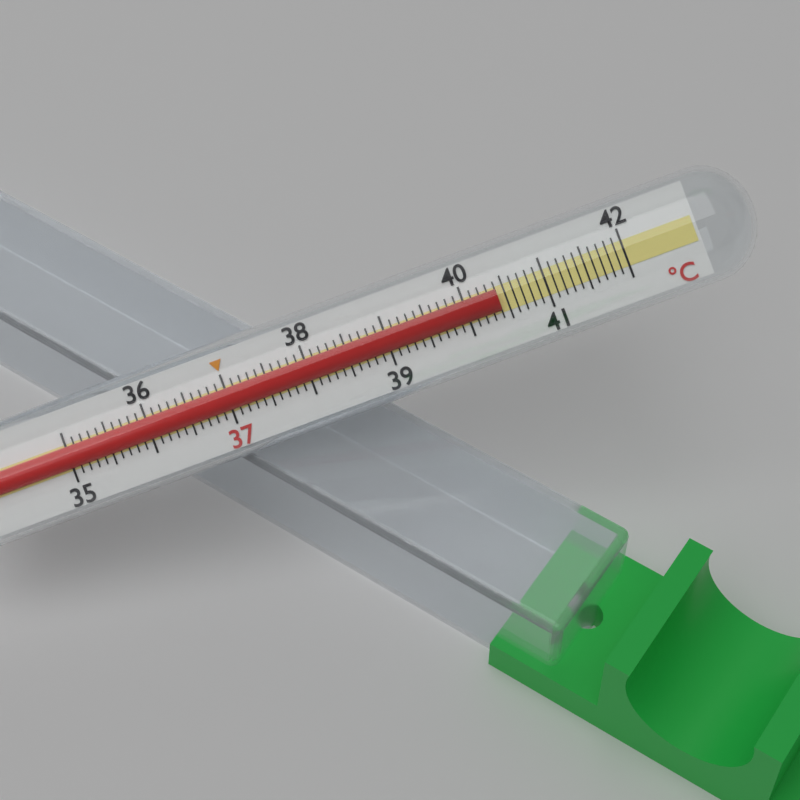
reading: 40.4 °C
